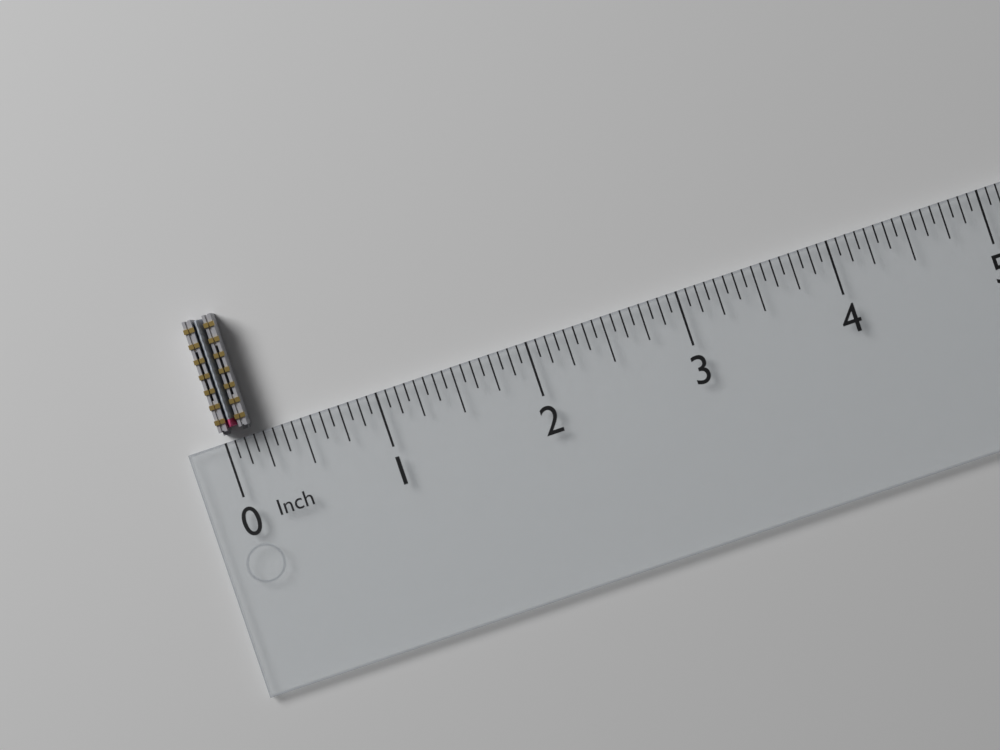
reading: 0.1875 in
